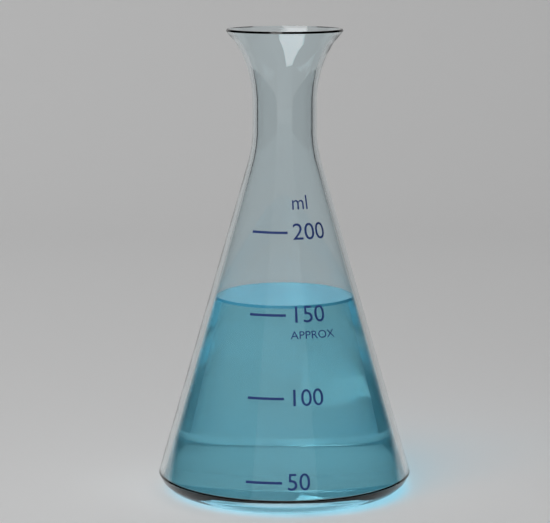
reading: 155 ml
